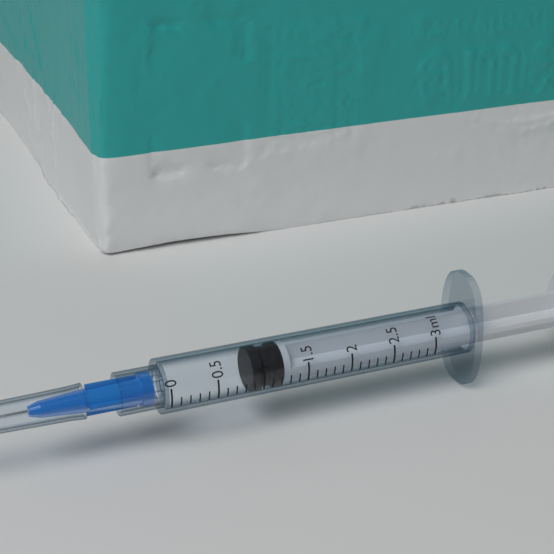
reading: 0.9 ml
